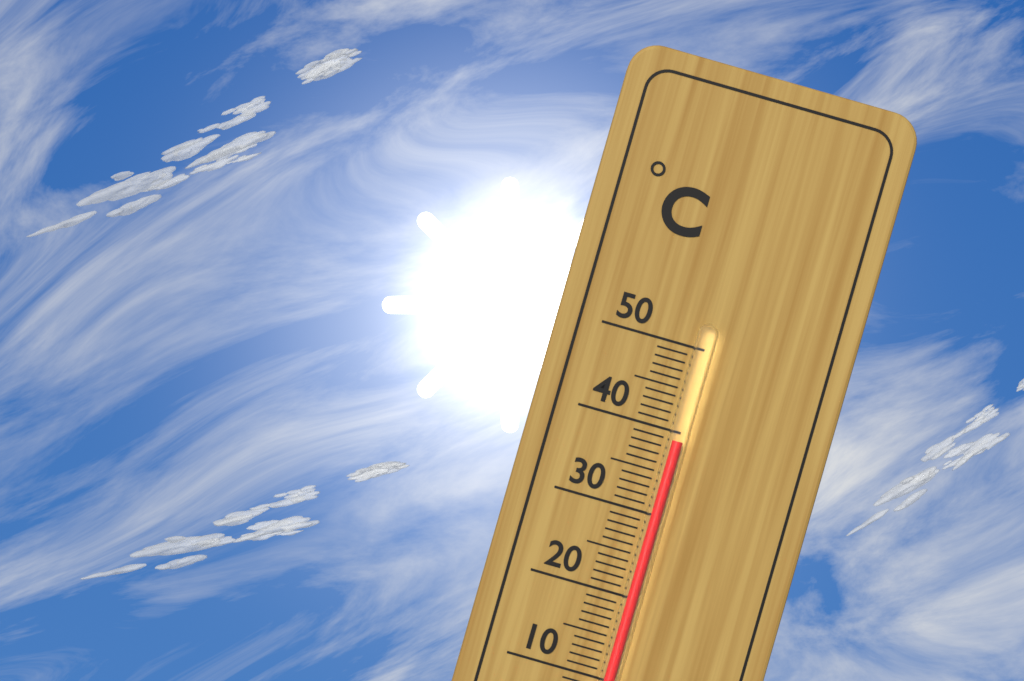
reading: 39 °C
